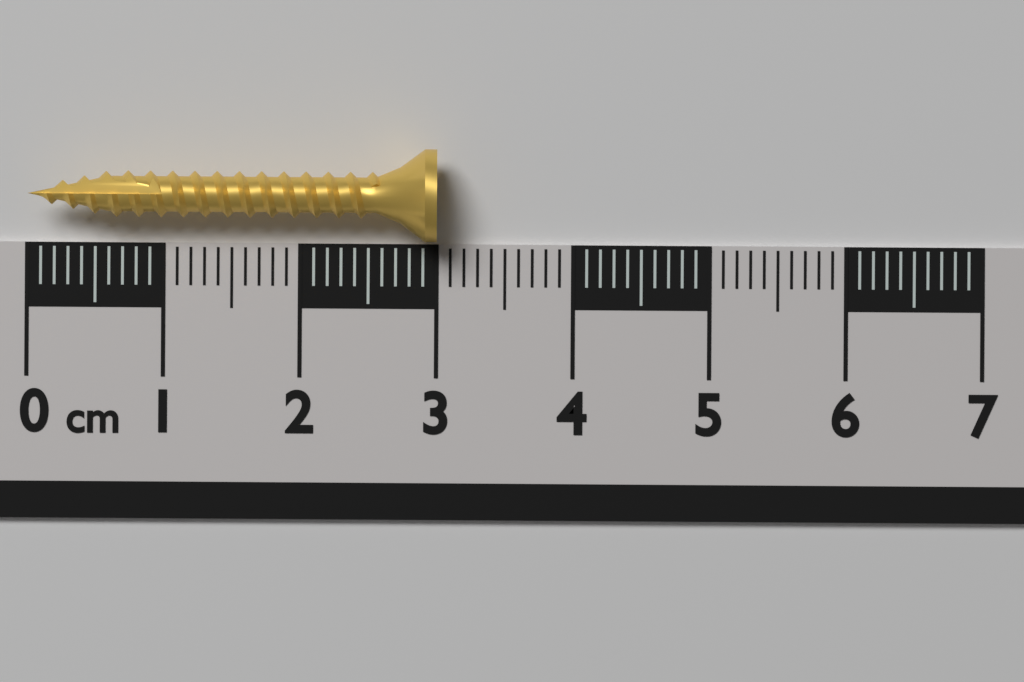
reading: 3.0 cm
